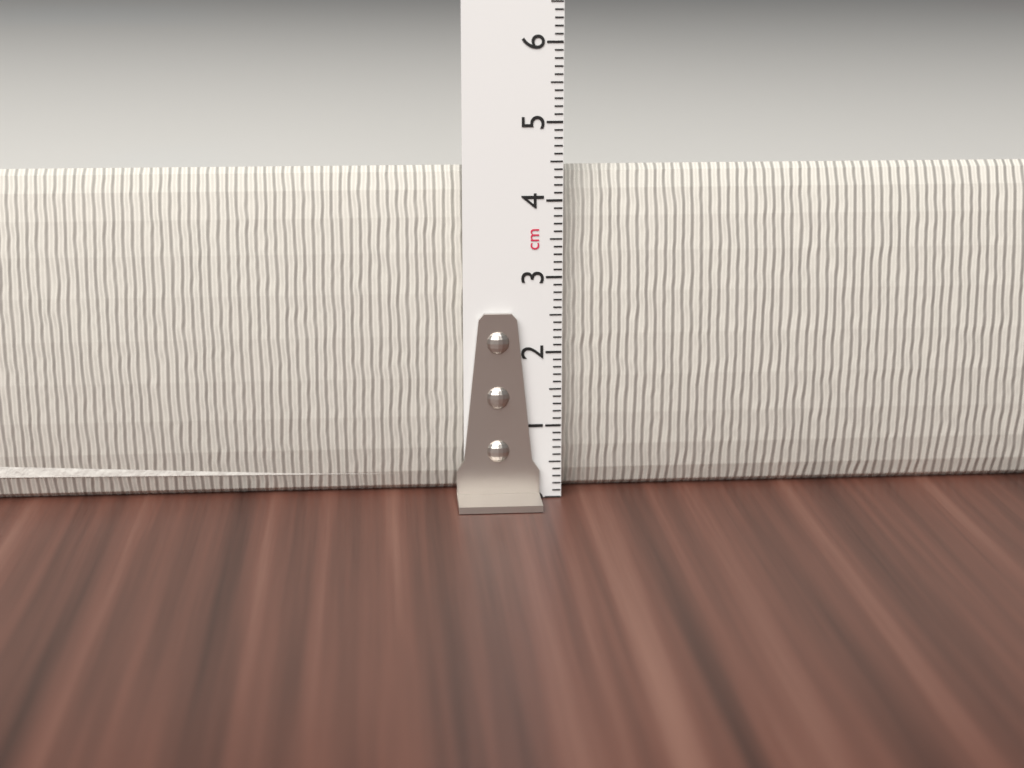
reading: 4.4 cm
